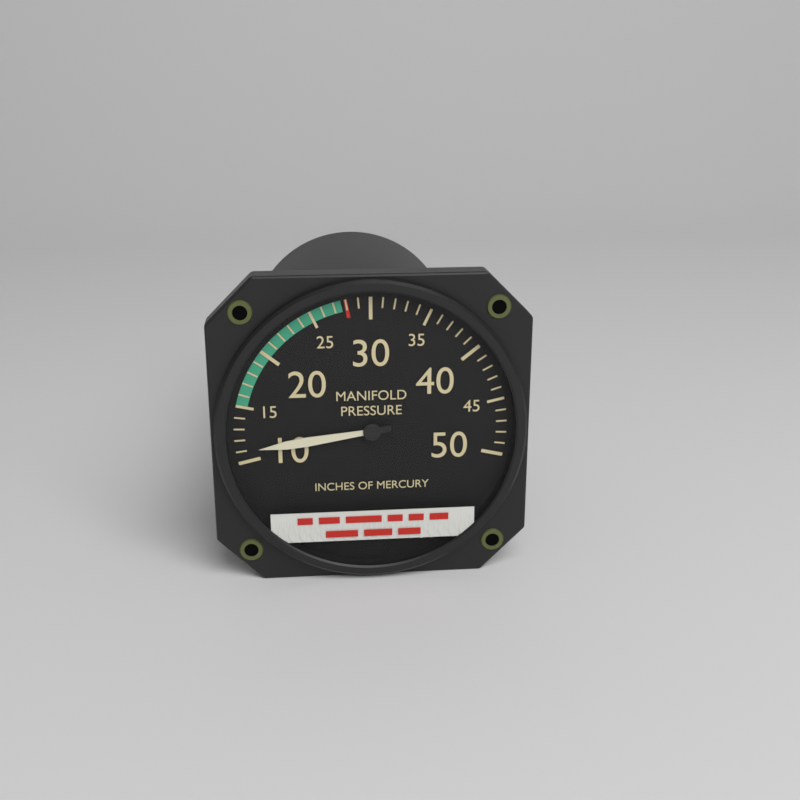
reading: 11 inHg
